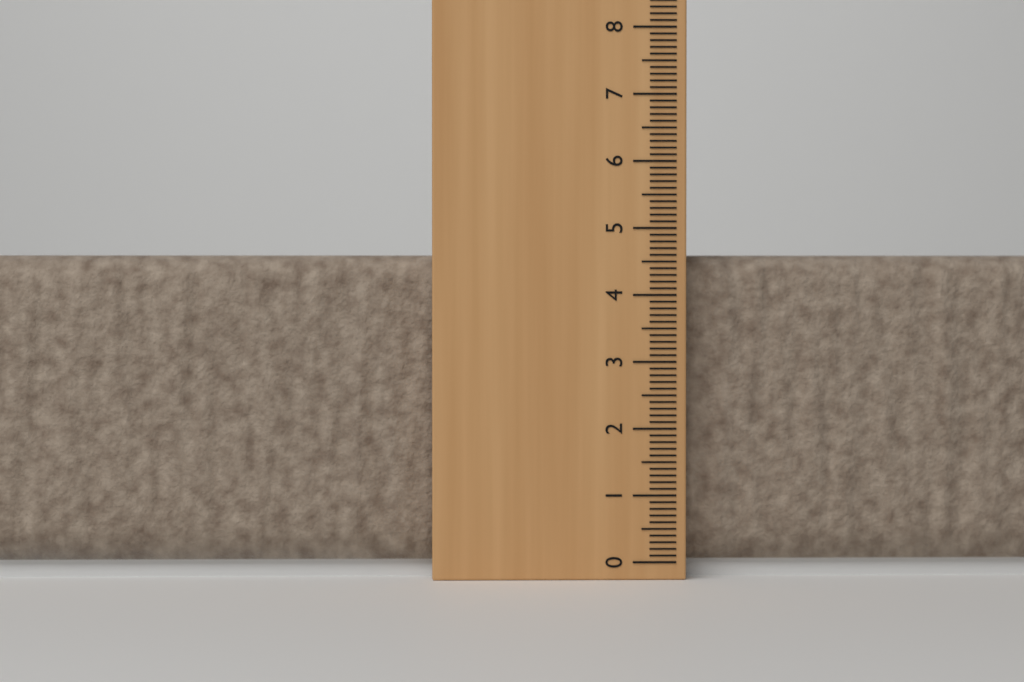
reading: 4.6 cm
